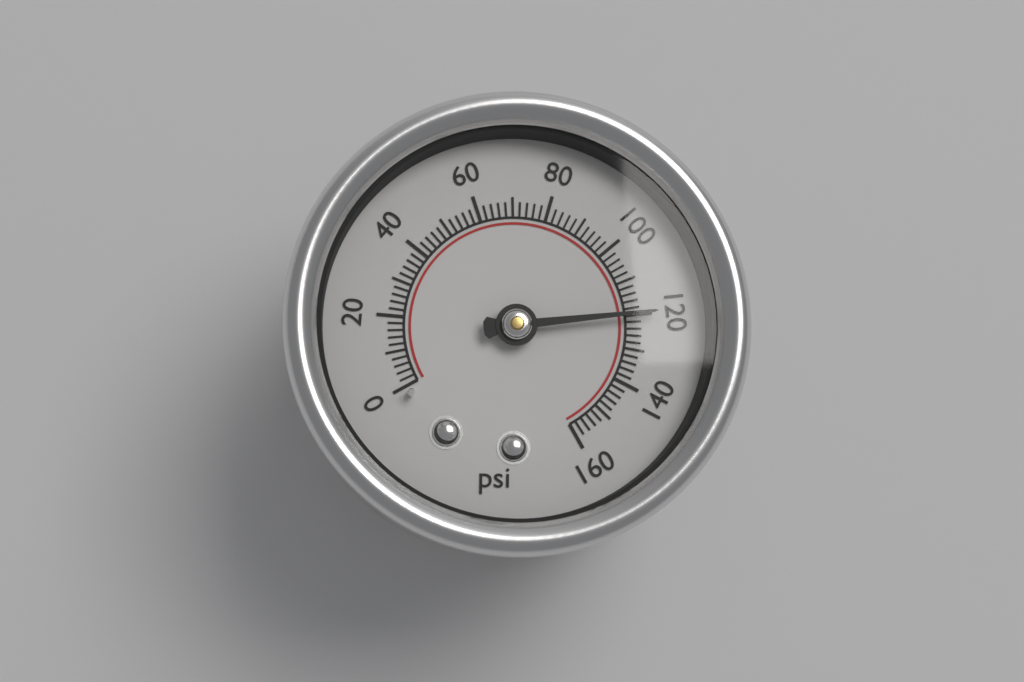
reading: 120 psi
